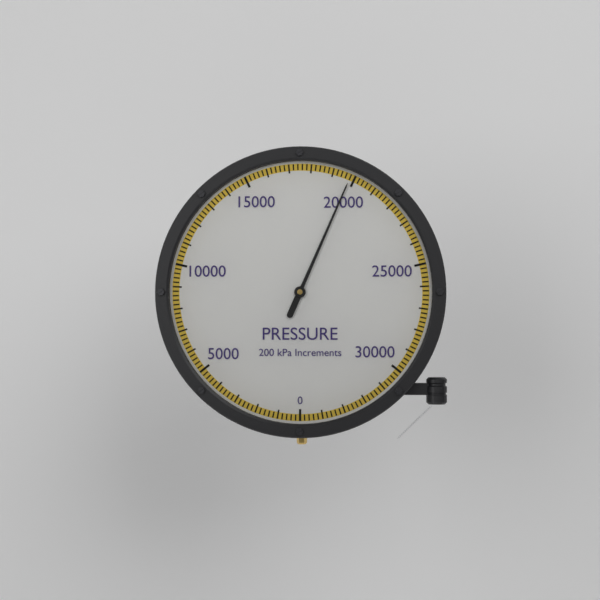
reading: 19800 kPa
